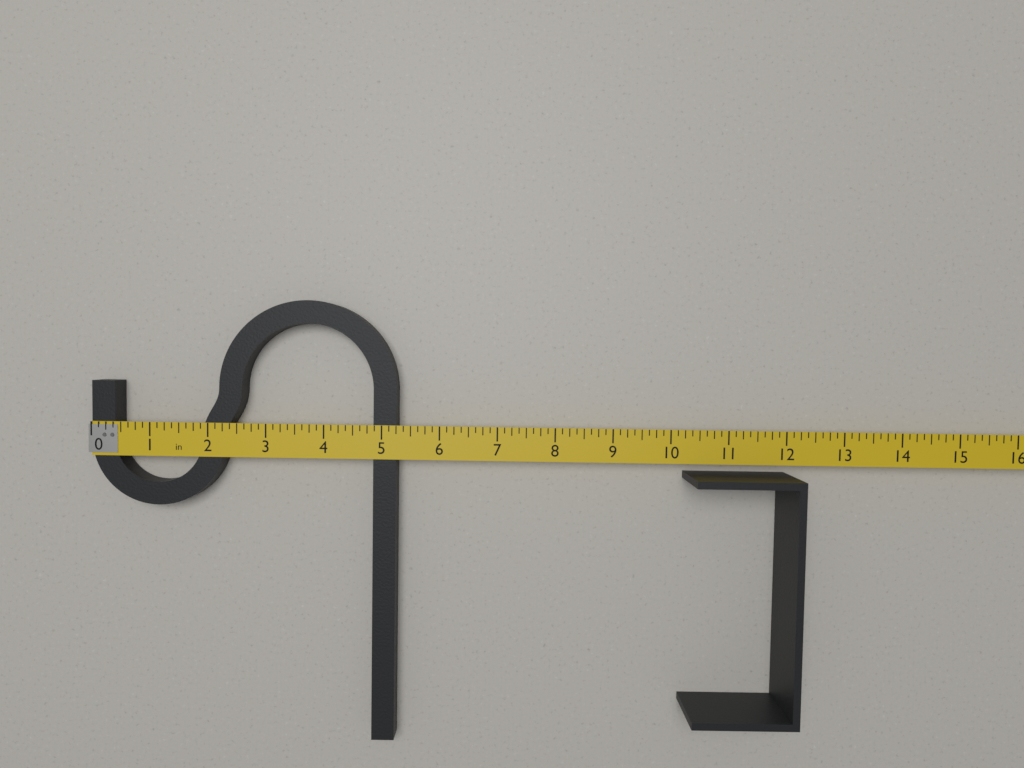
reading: 5.250 in
